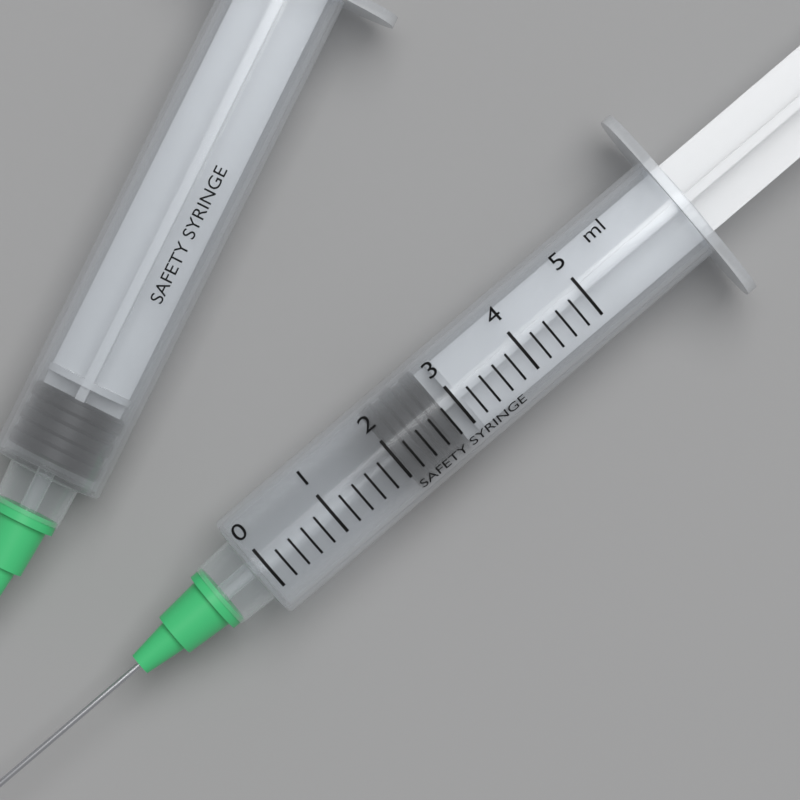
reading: 2.0 ml
